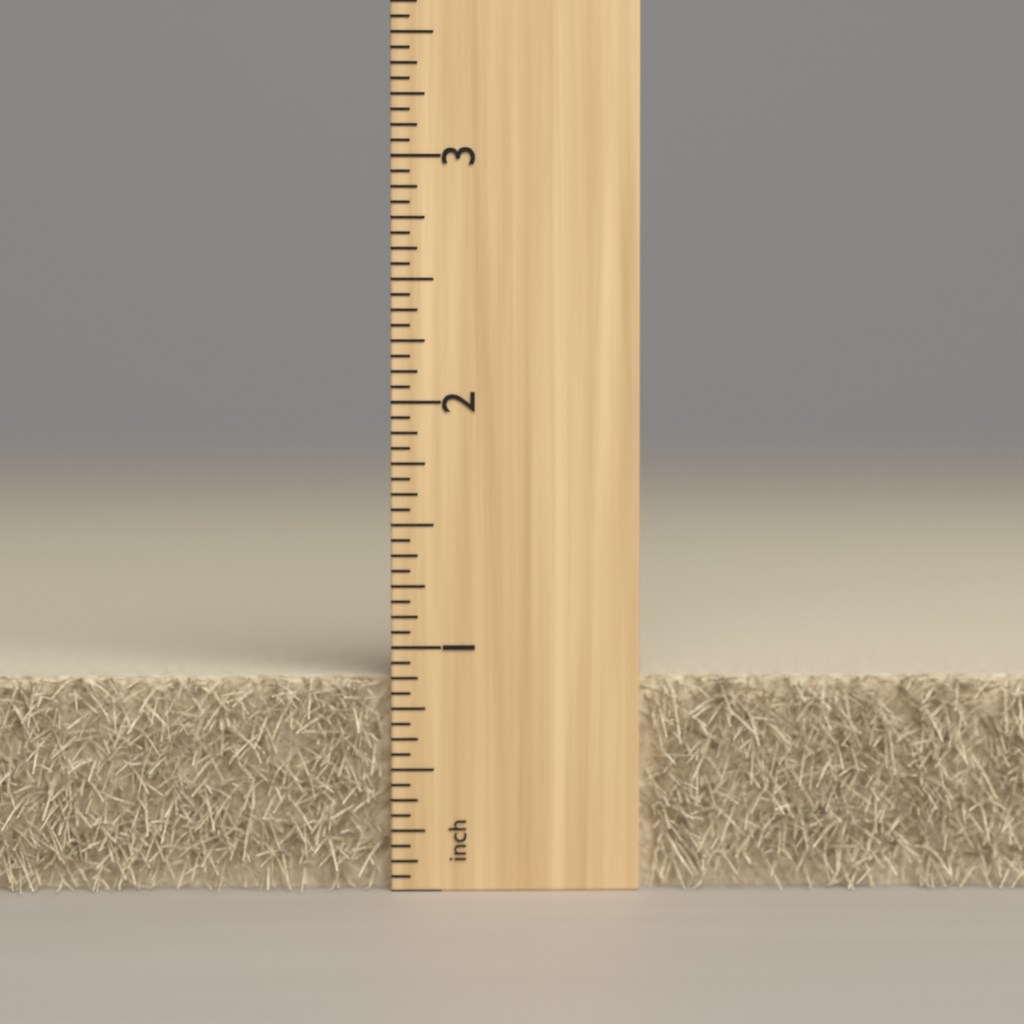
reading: 0.8750 inch
